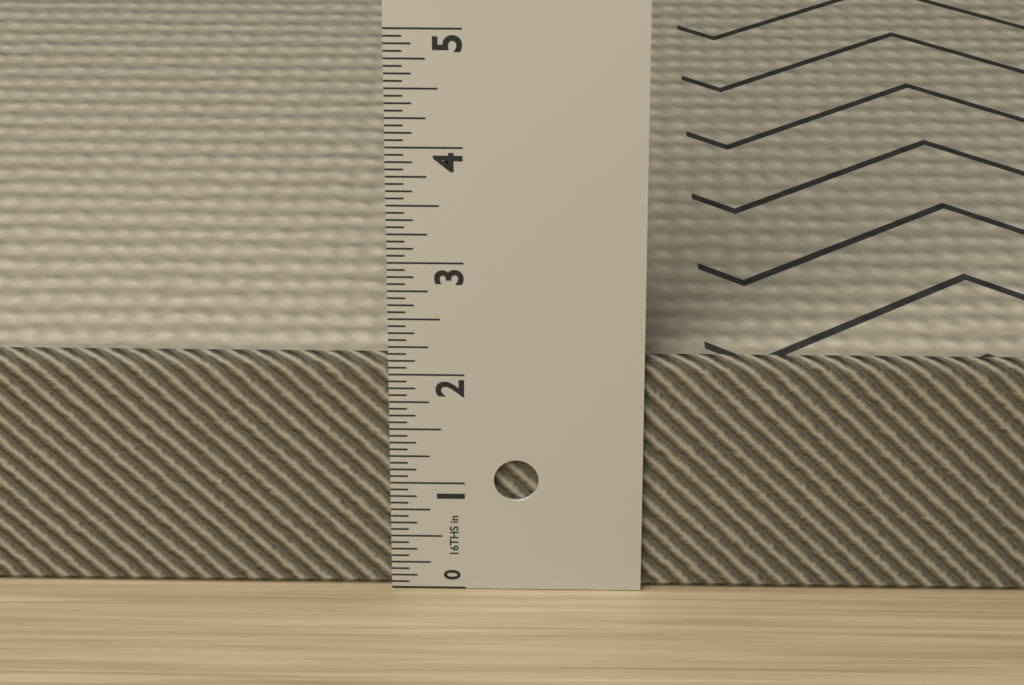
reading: 2.1250 in
